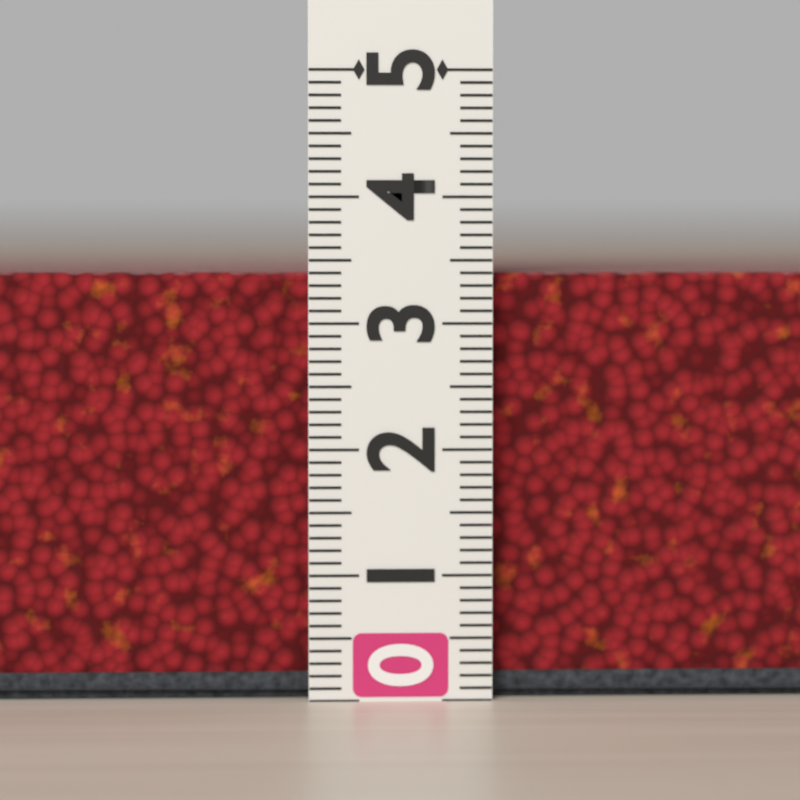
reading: 3.4 (no unit)
